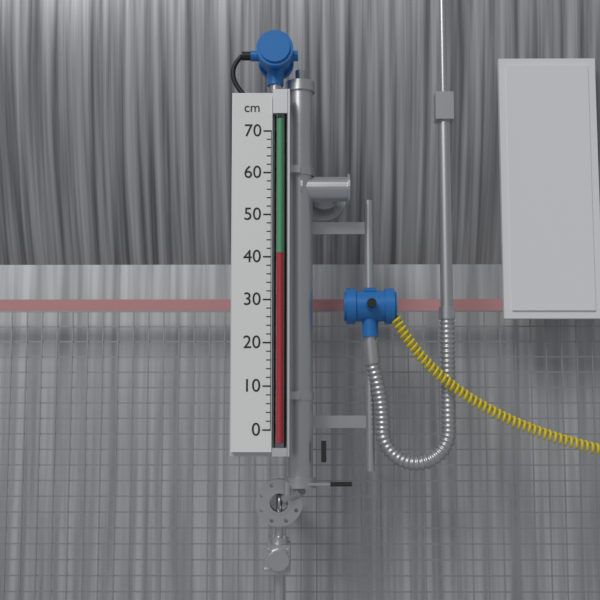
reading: 41 cm
